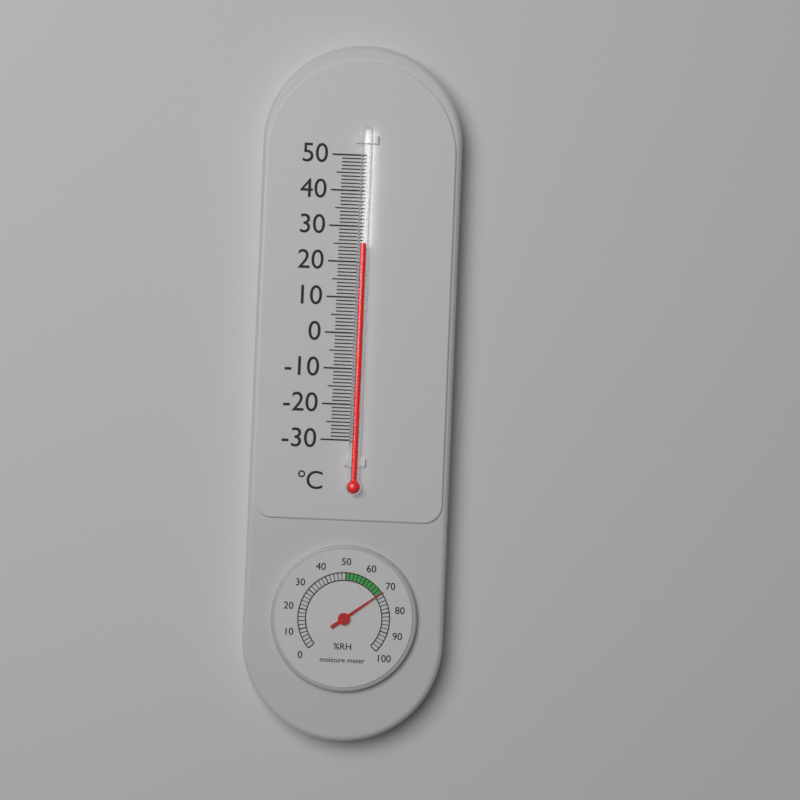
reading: 25 °C
